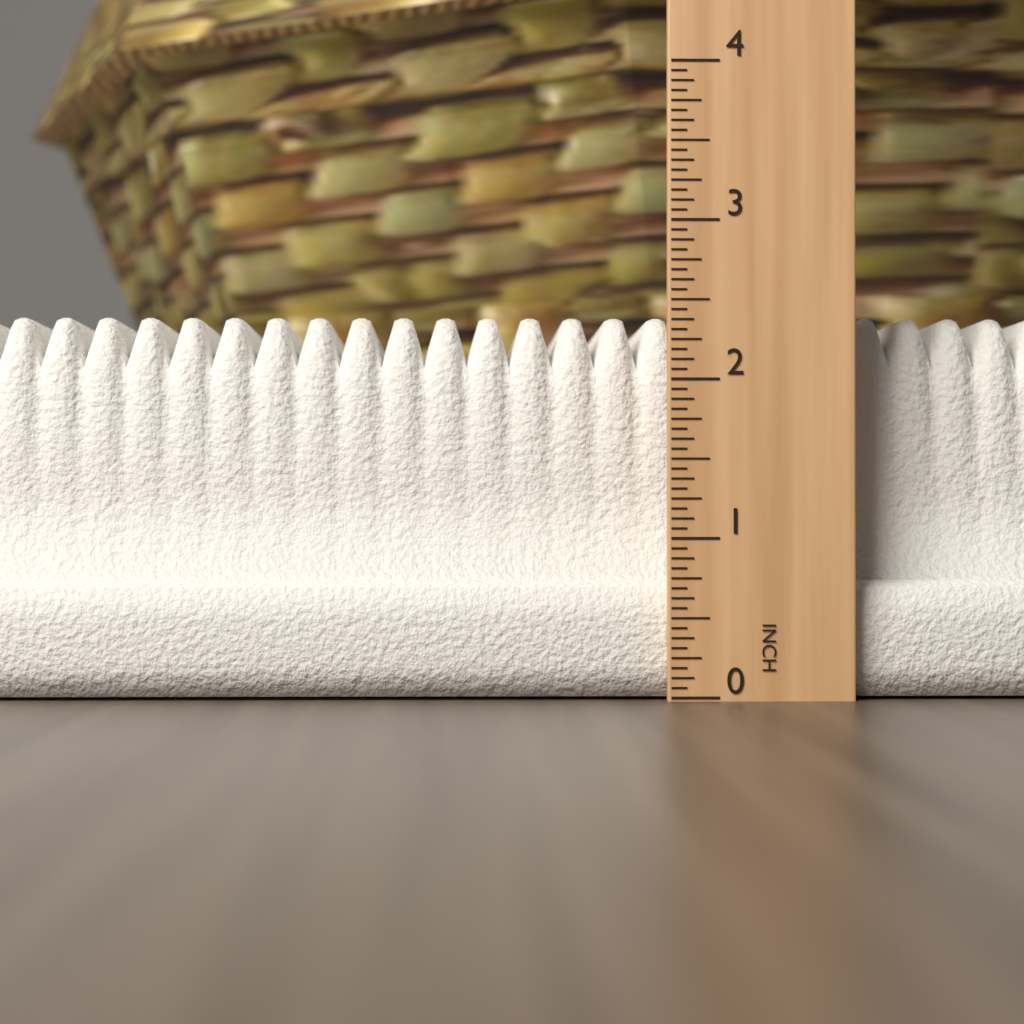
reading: 2.4375 in
